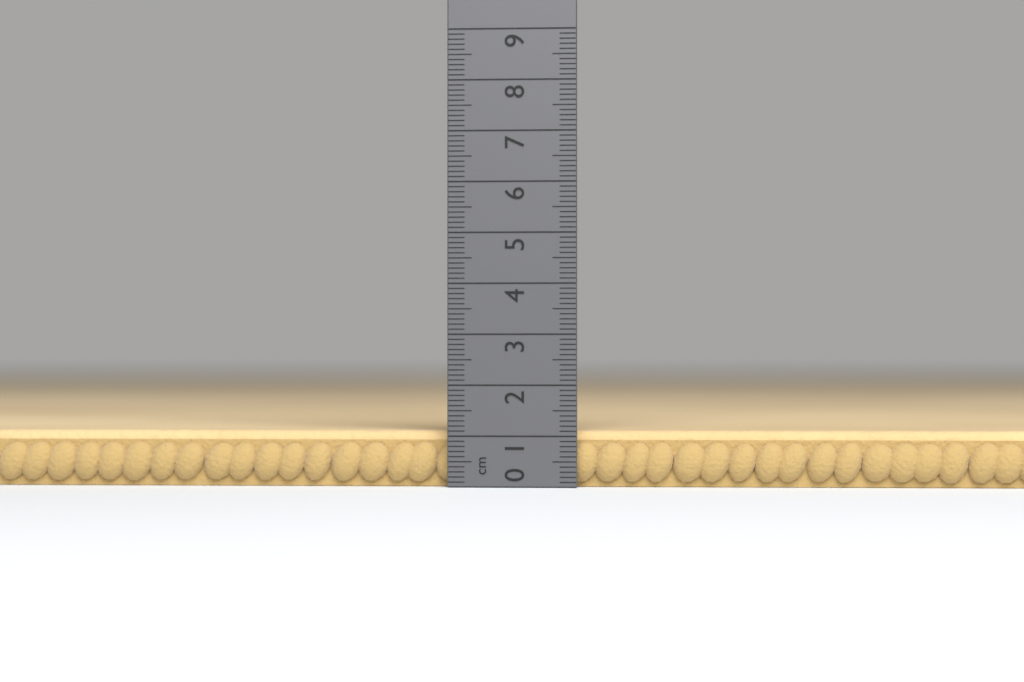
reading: 1.1 cm
